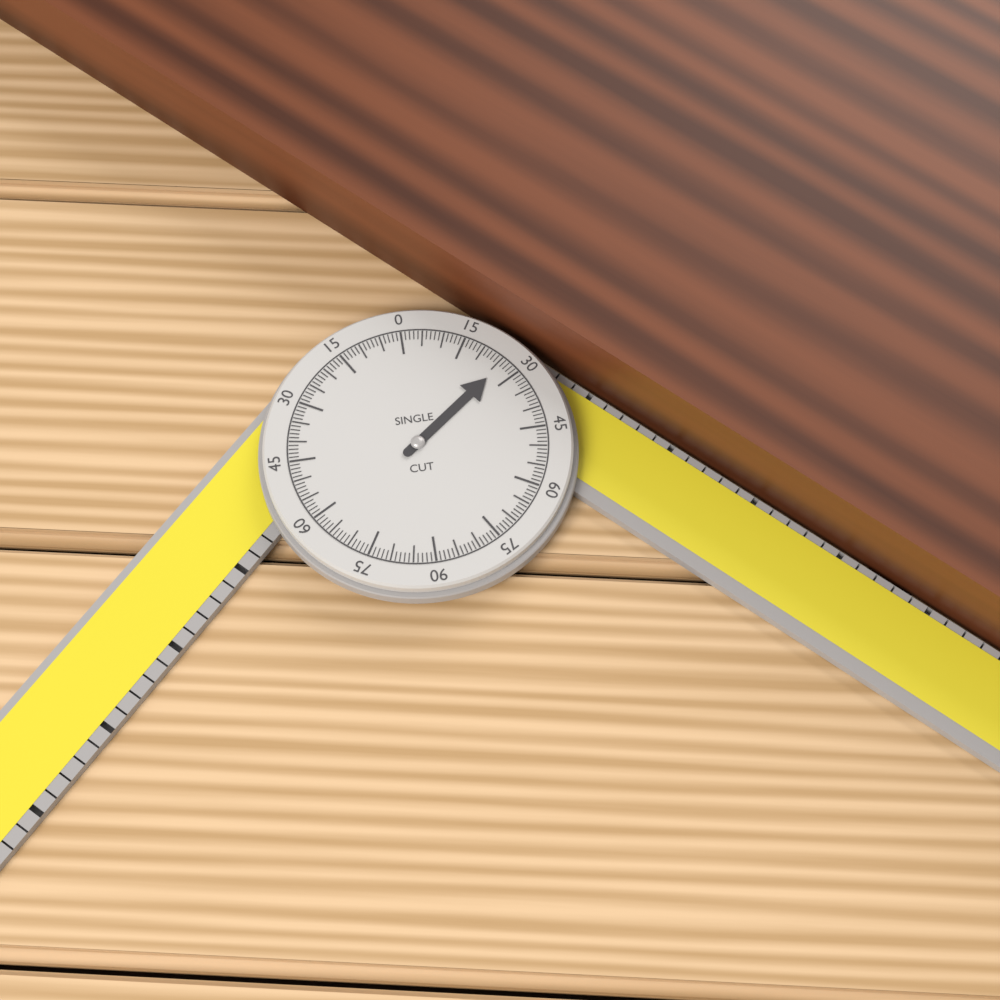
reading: 26 °
